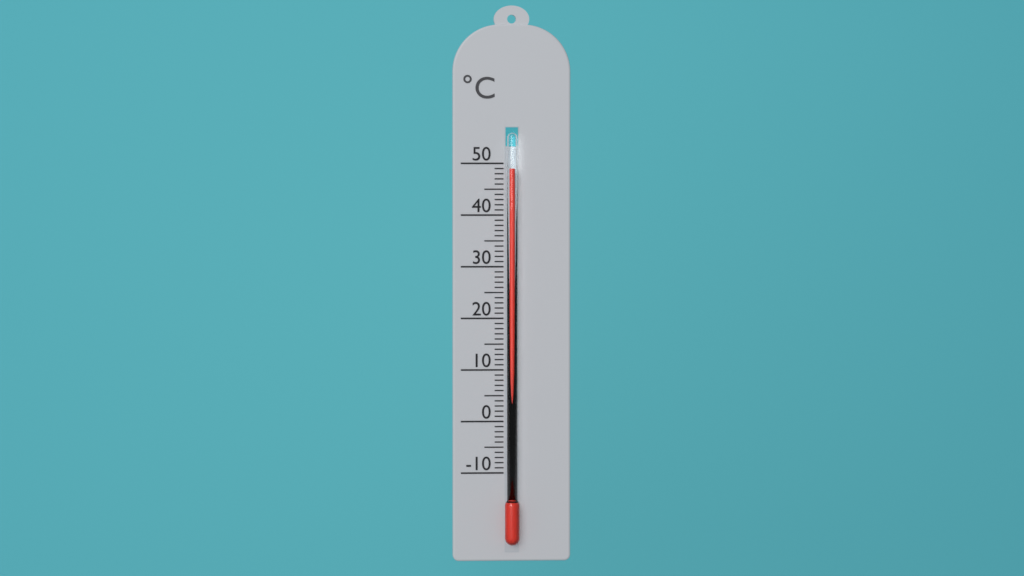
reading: 49 °C
